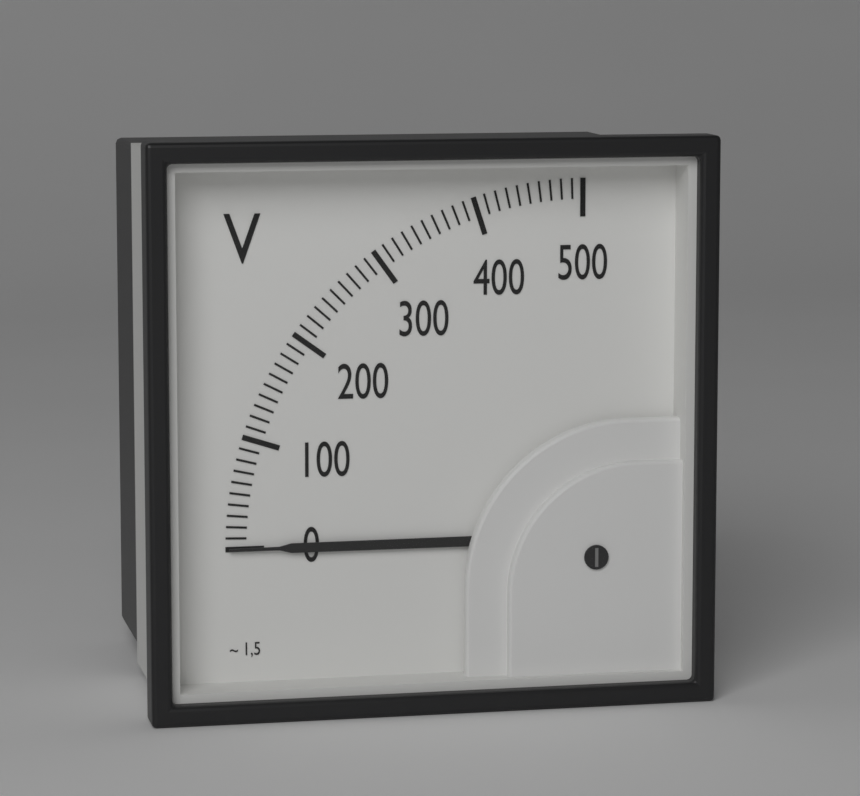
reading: 0 V
